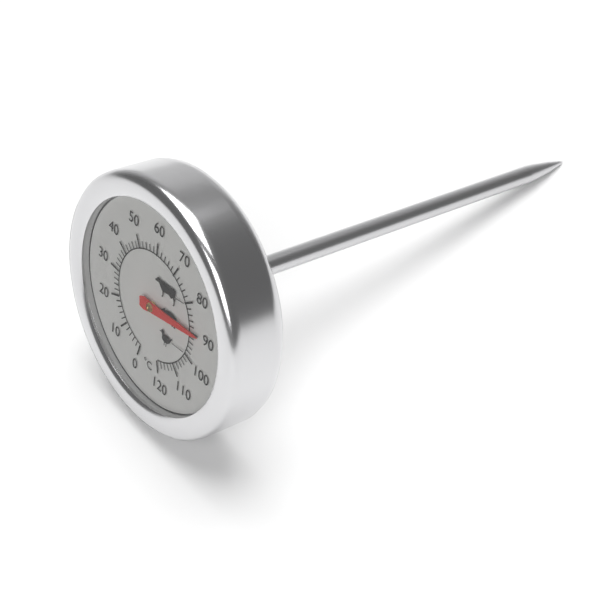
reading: 90 °C
